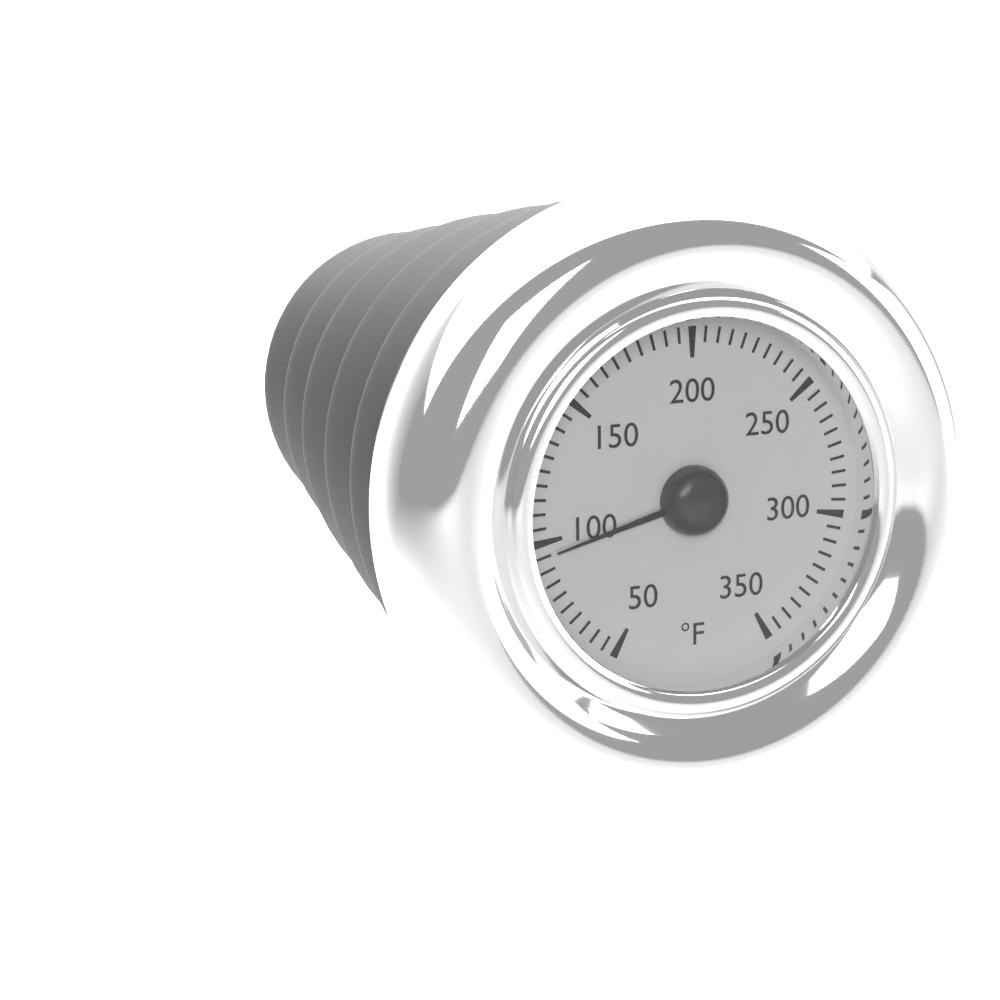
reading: 95 °F
